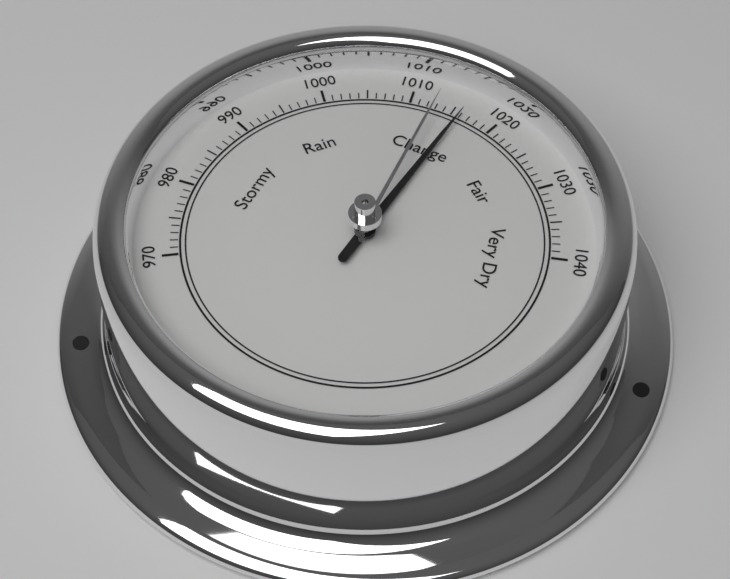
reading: 1016 (no unit)
